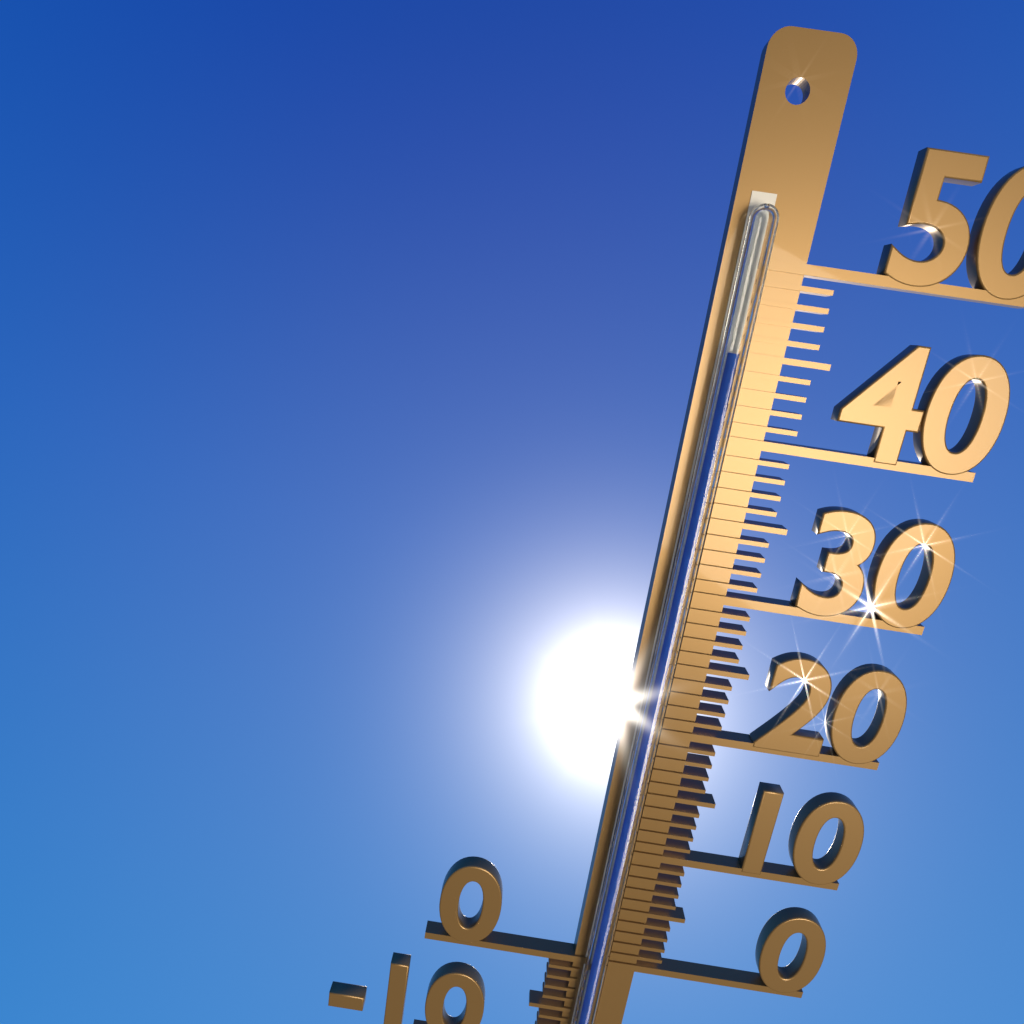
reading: 45 °C
